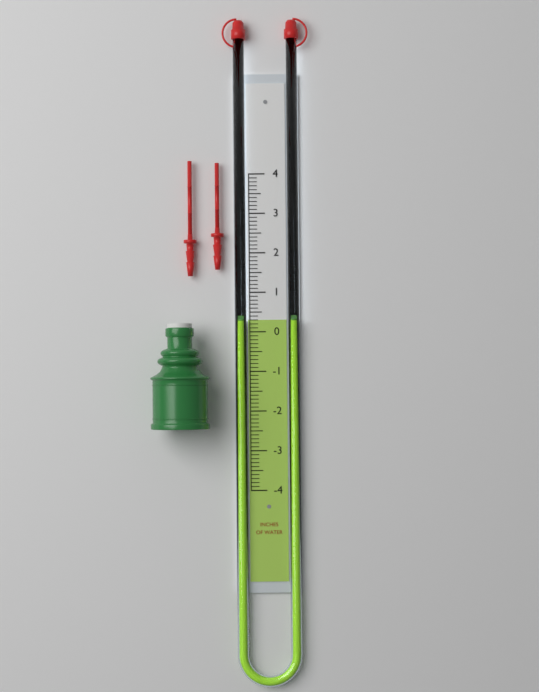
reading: 0.3 in
